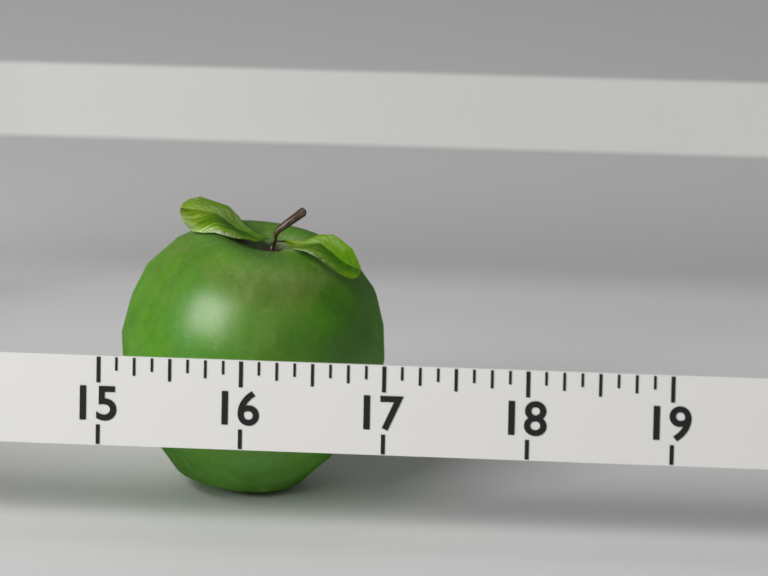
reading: 16.875 (no unit)
